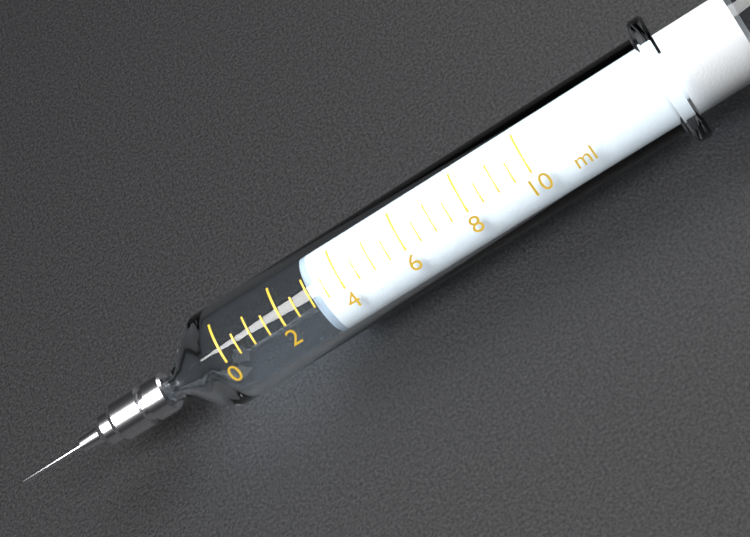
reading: 3.0 ml
